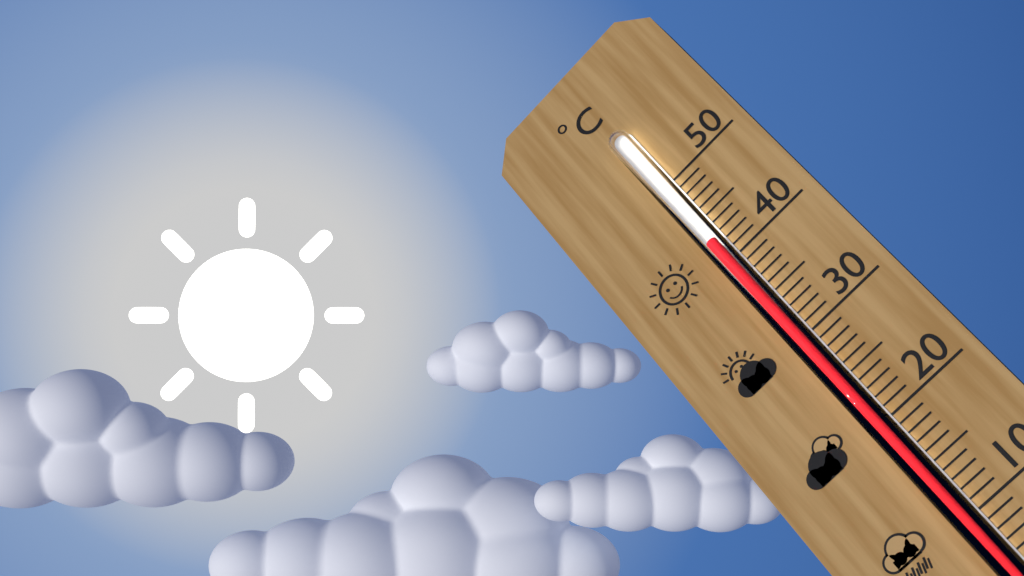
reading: 42 °C
